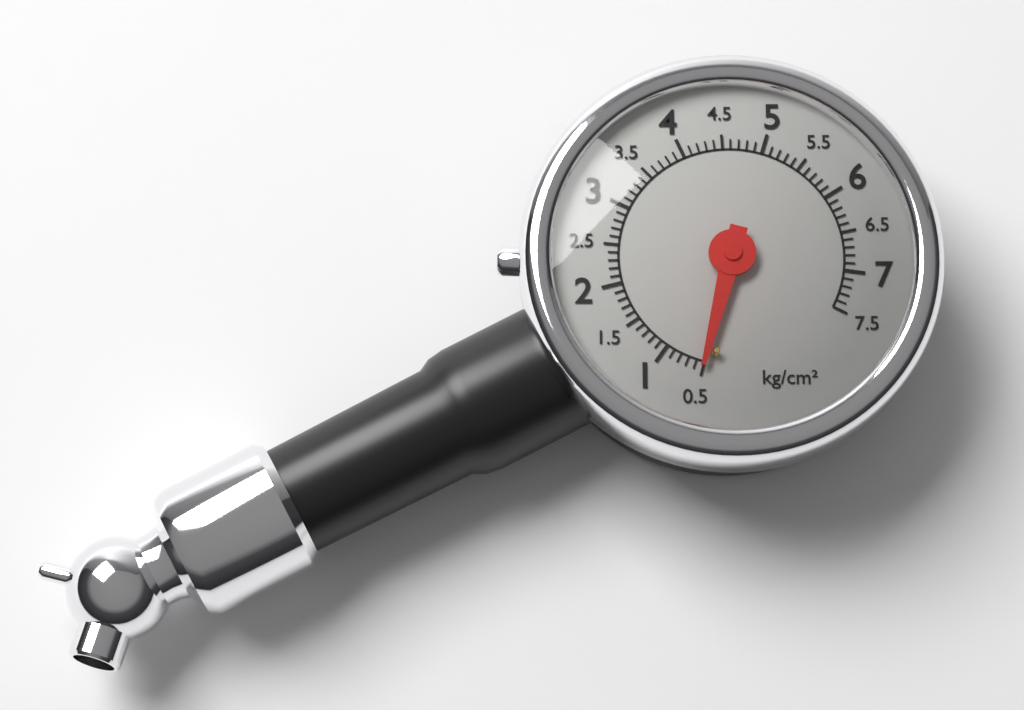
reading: 0.5 kg/cm²
